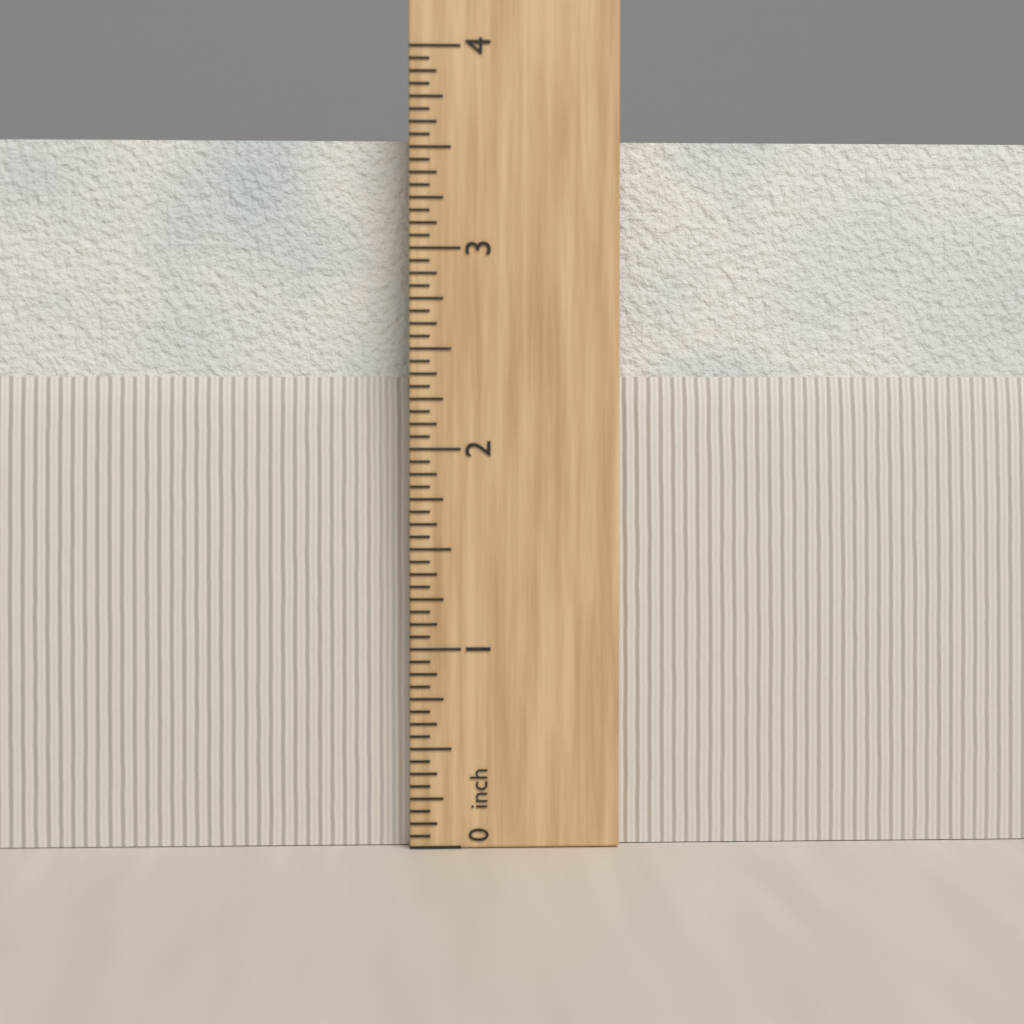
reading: 3.5625 in
